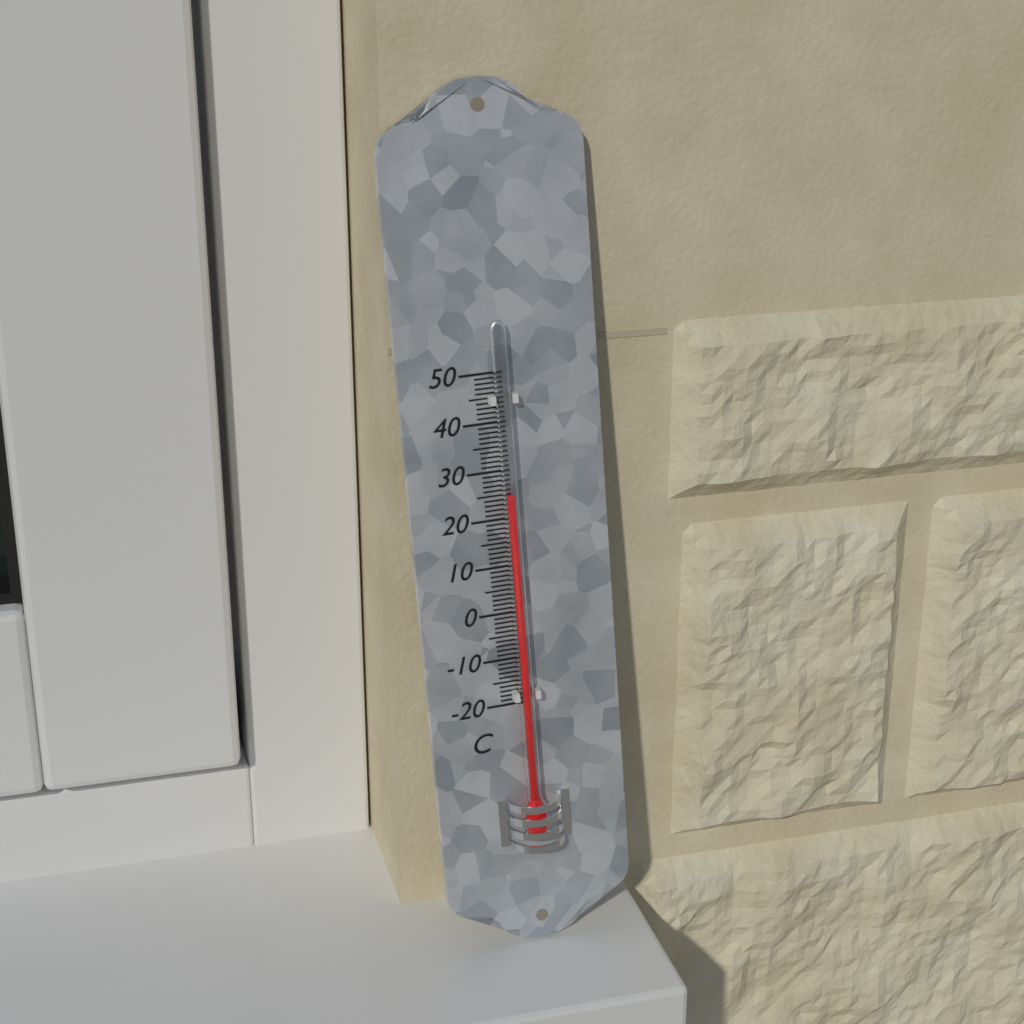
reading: 25 °C
